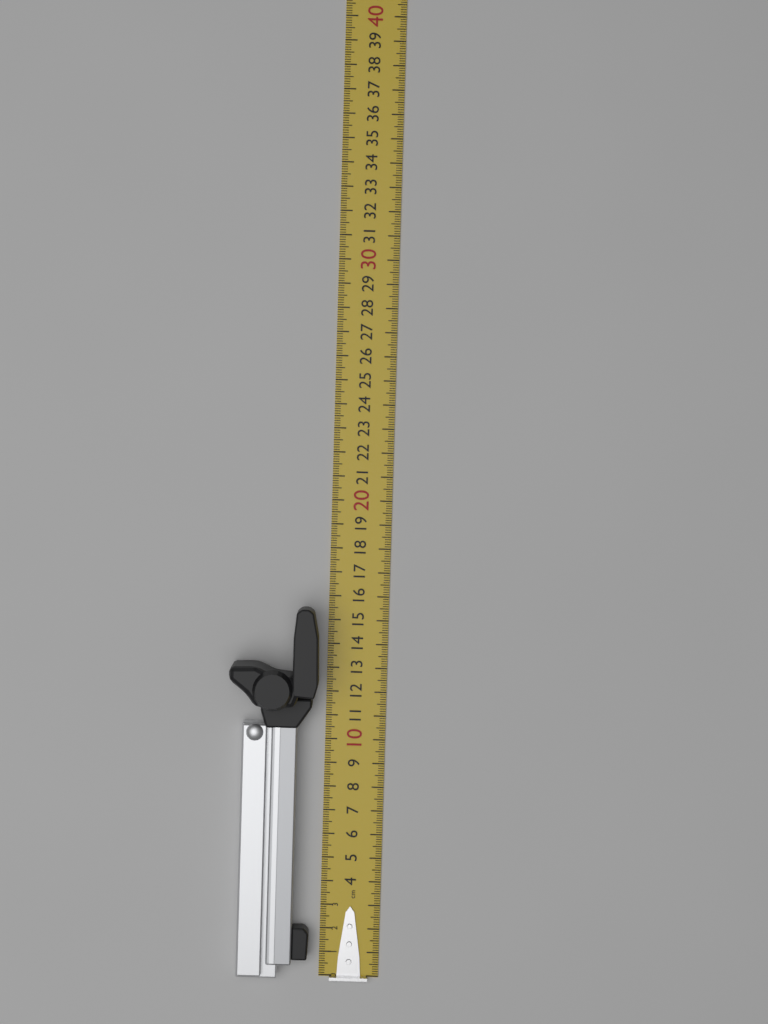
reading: 15.6 cm
